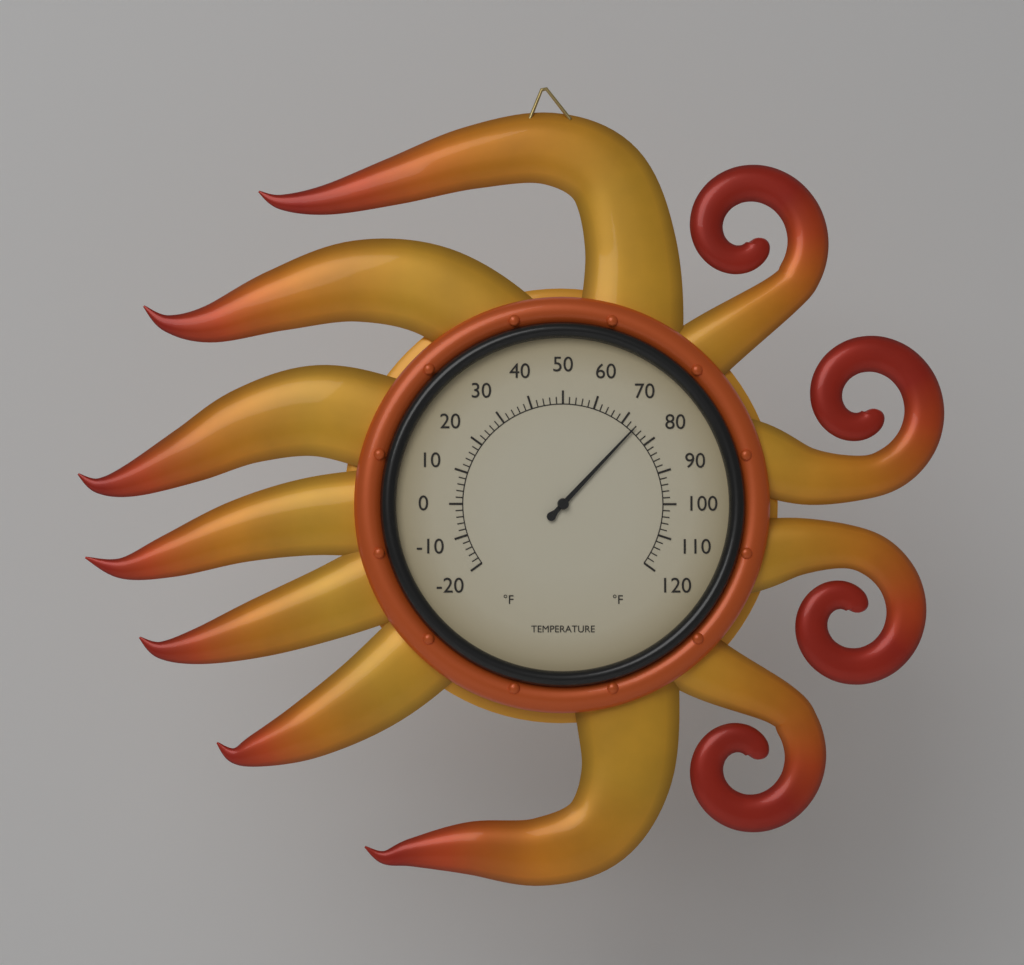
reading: 74 °F
